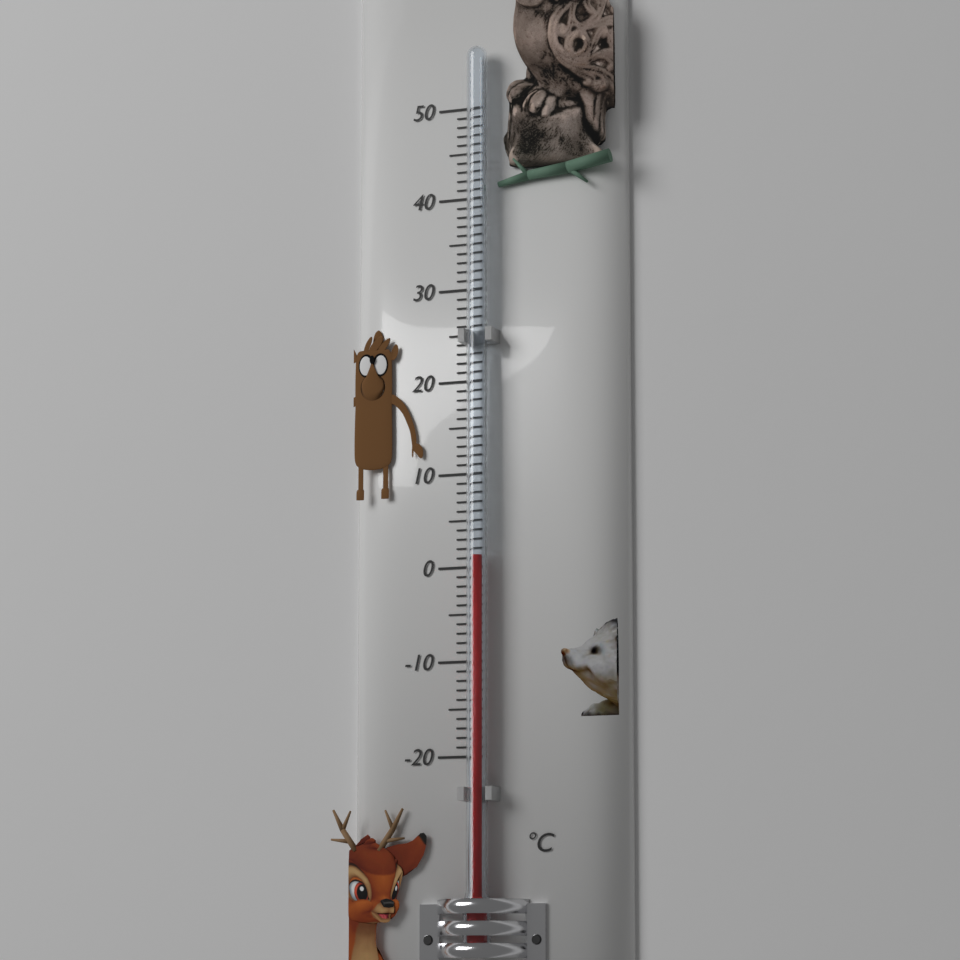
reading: 1 °C
